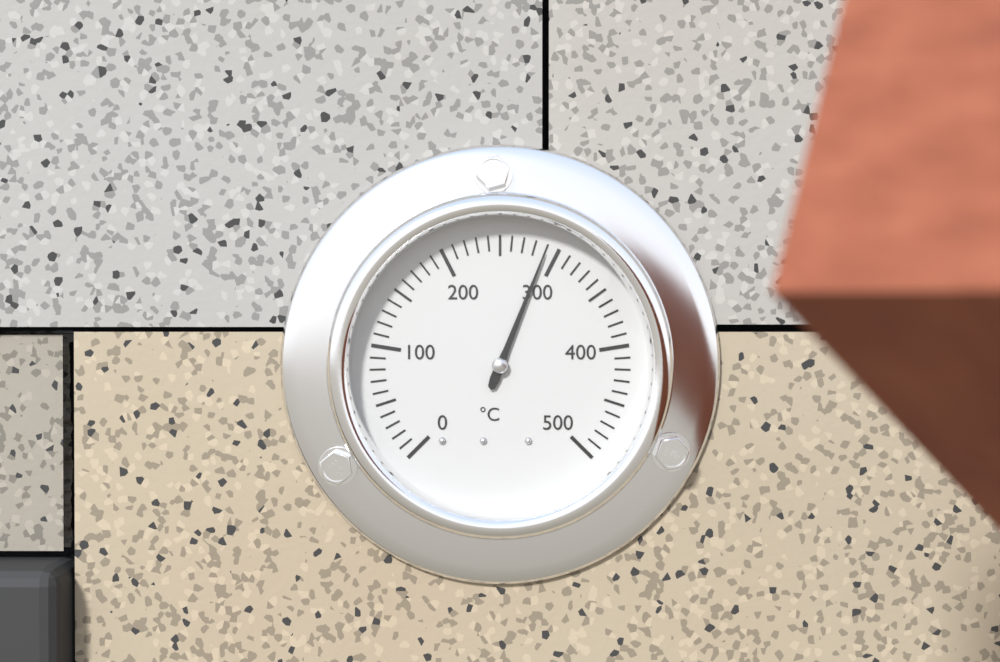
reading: 290 °C
